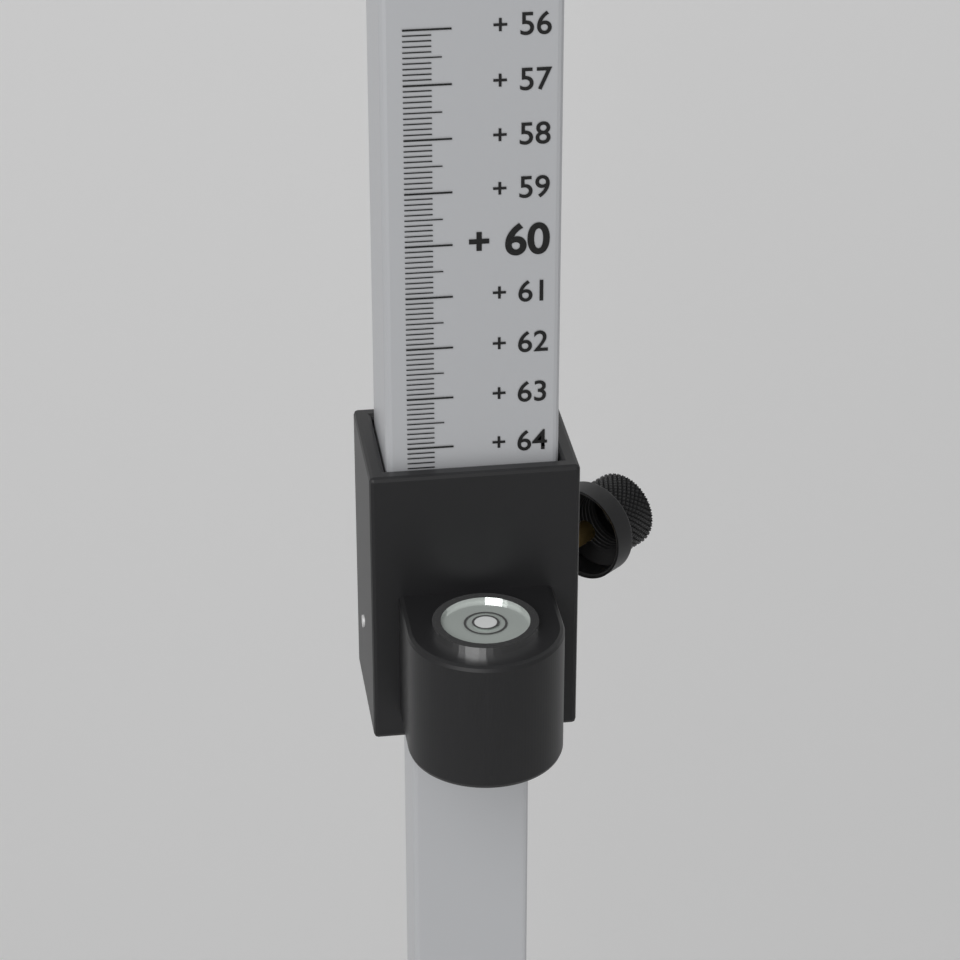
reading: 64.4 (no unit)
